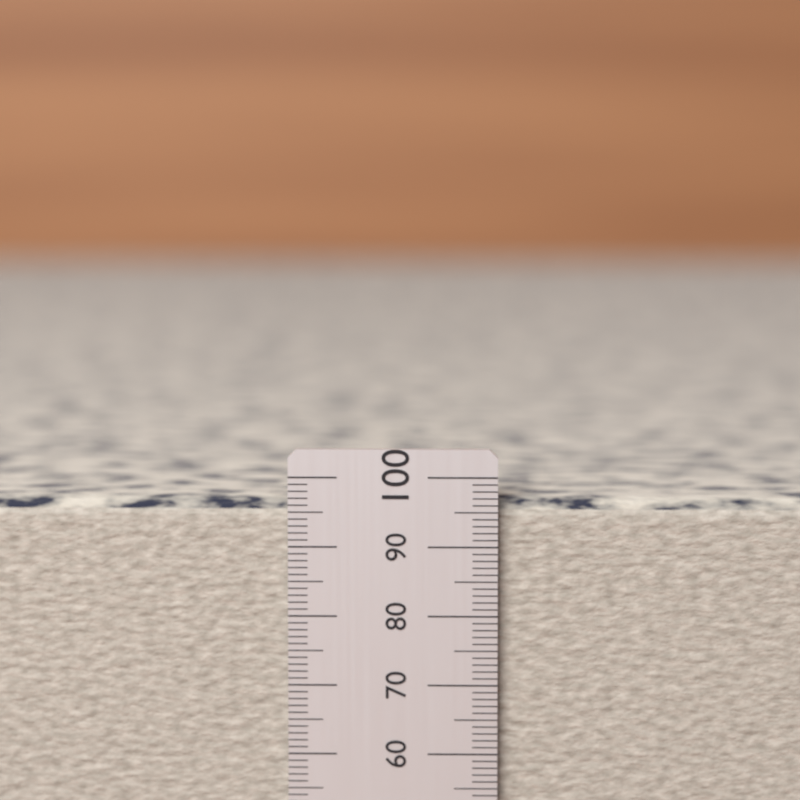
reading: 98 (no unit)
